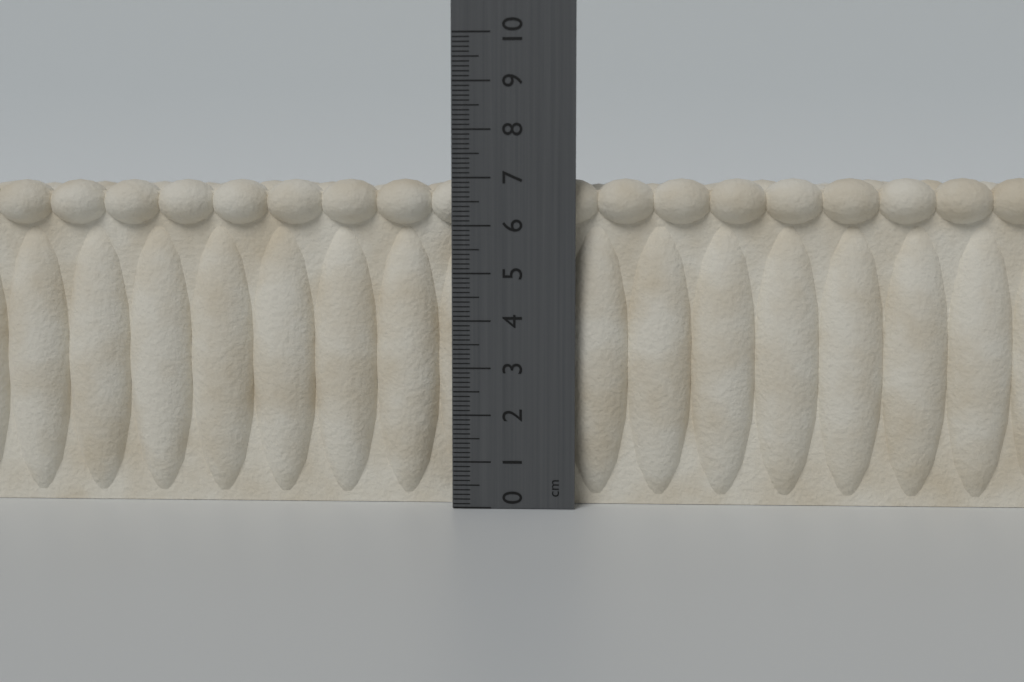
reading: 7.0 cm
